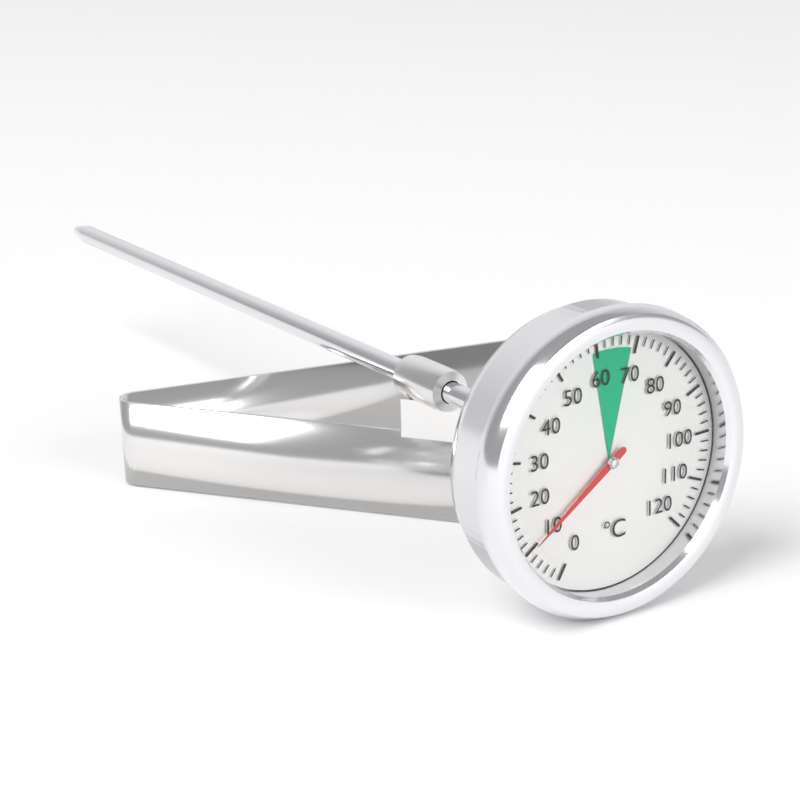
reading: 10 °C
